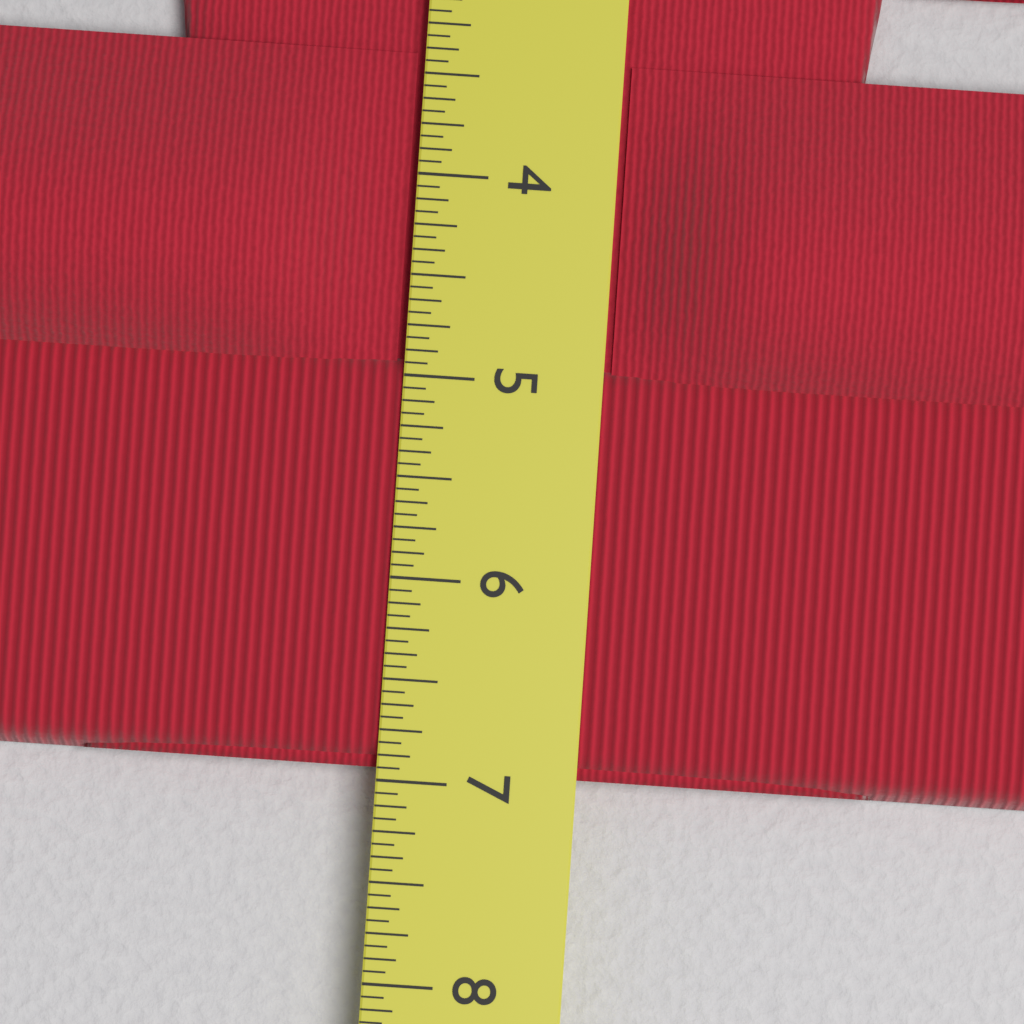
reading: 6.9375 in
